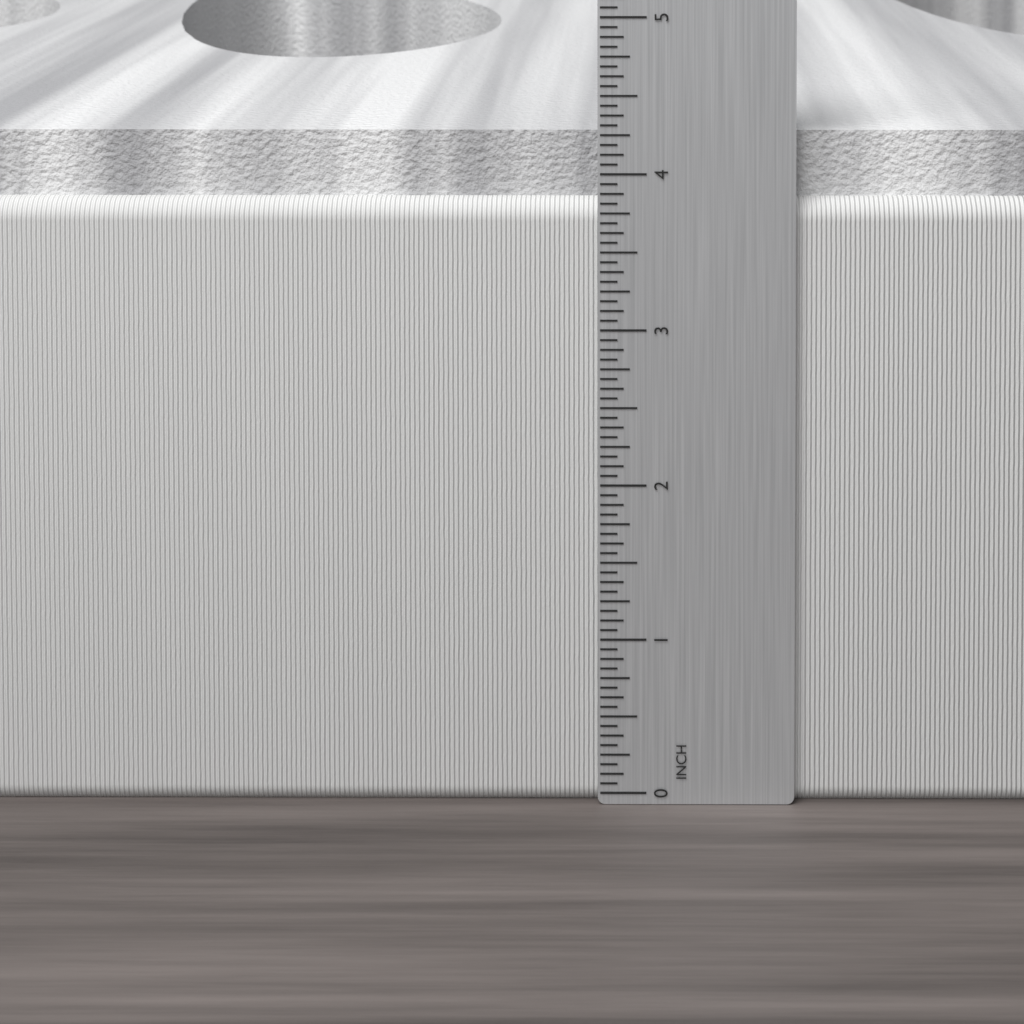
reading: 4.2500 in
